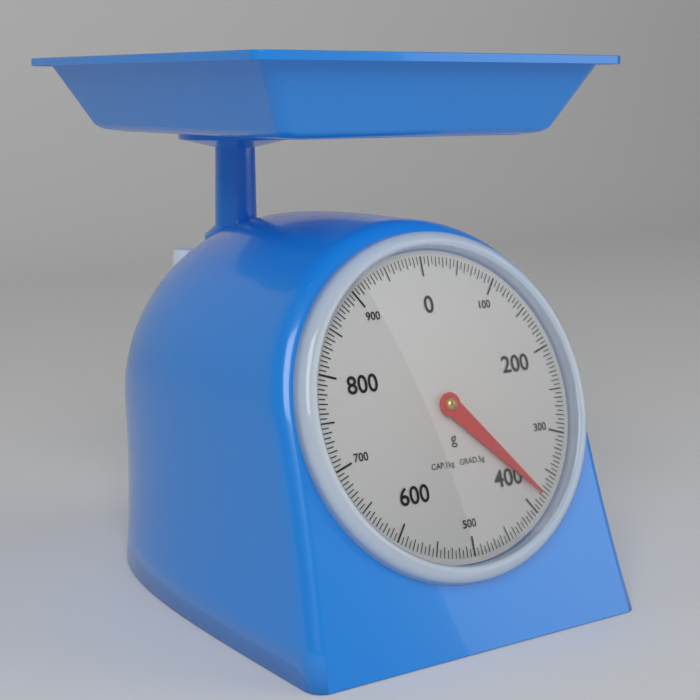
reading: 380 g
